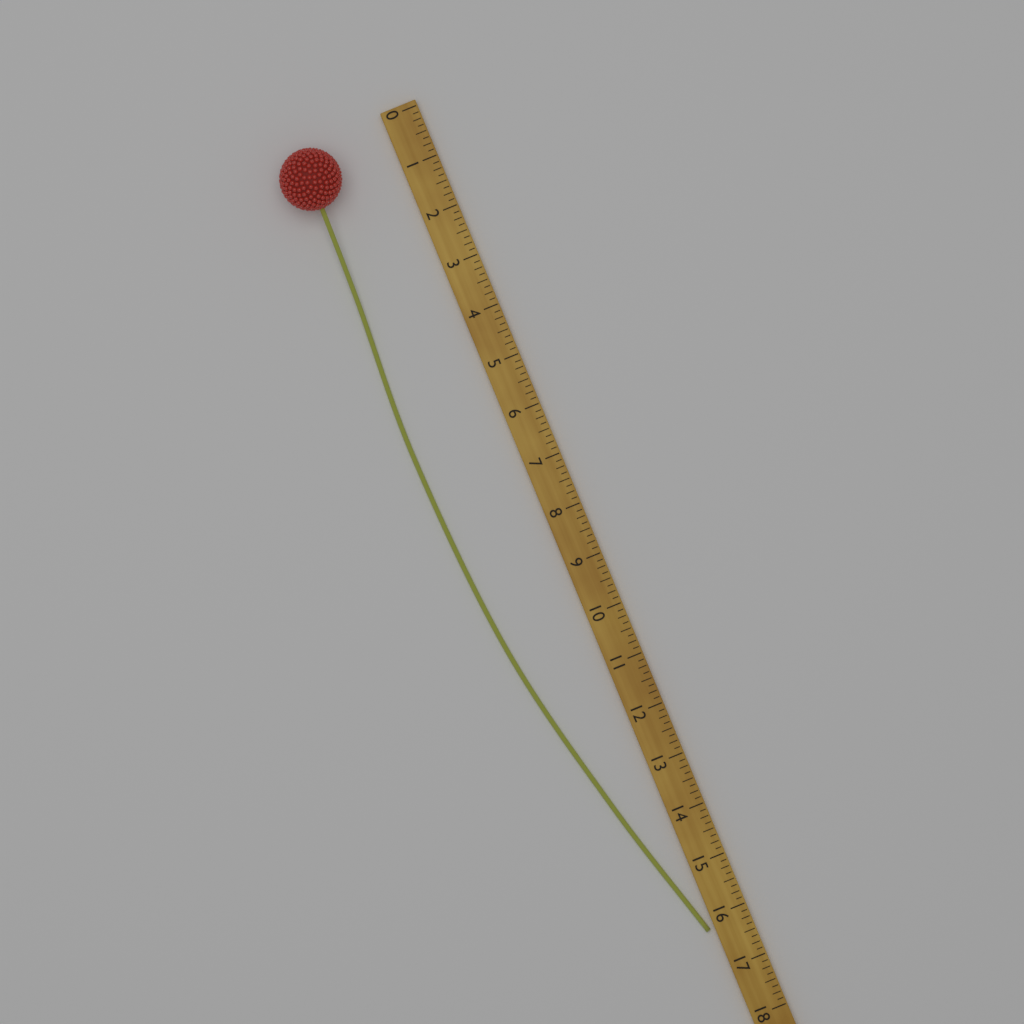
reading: 16.250 (no unit)
